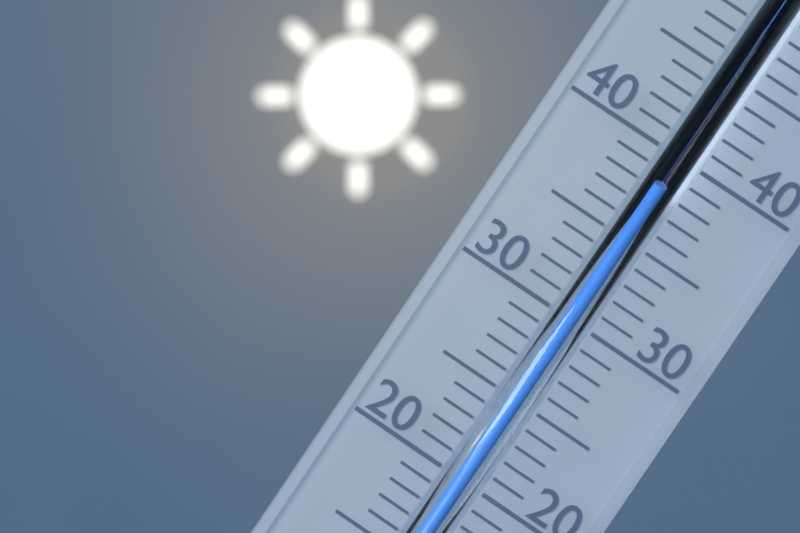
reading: 38 °C
